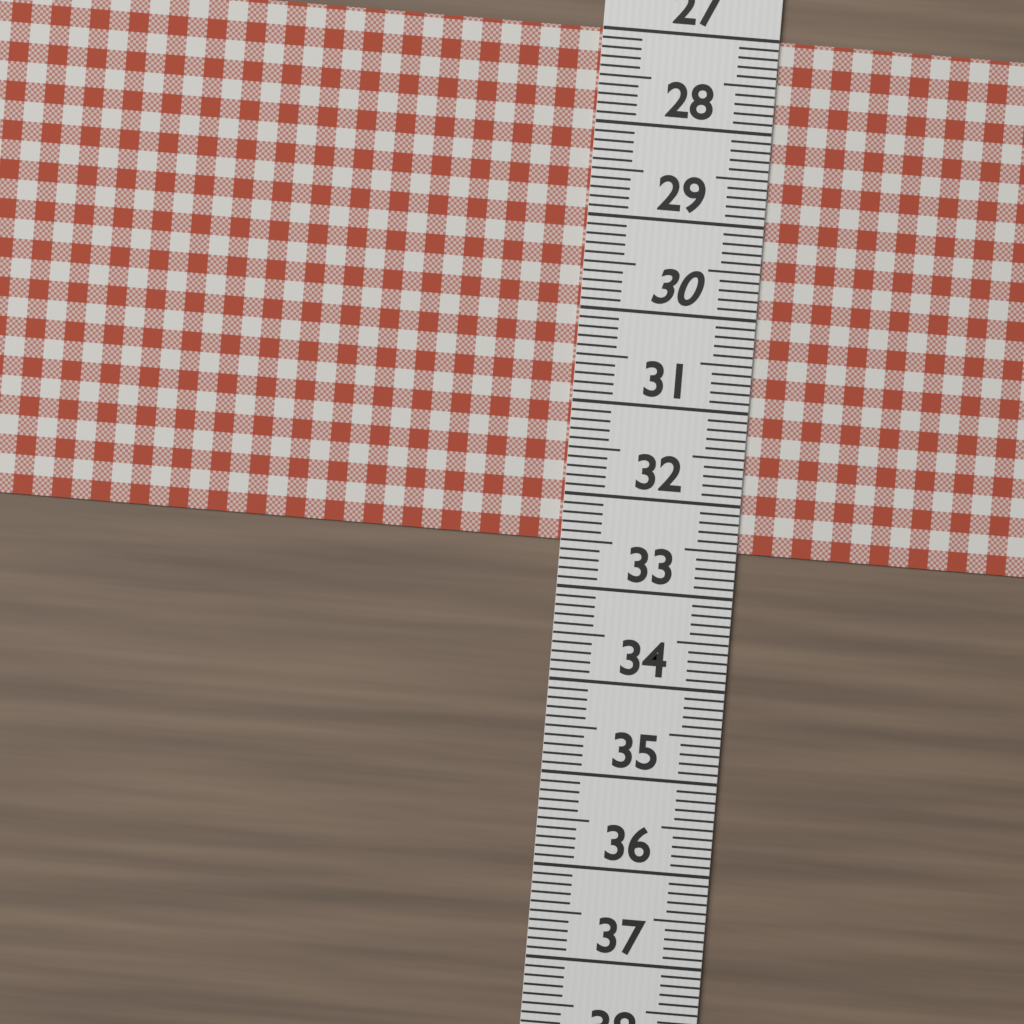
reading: 32.5 (no unit)
